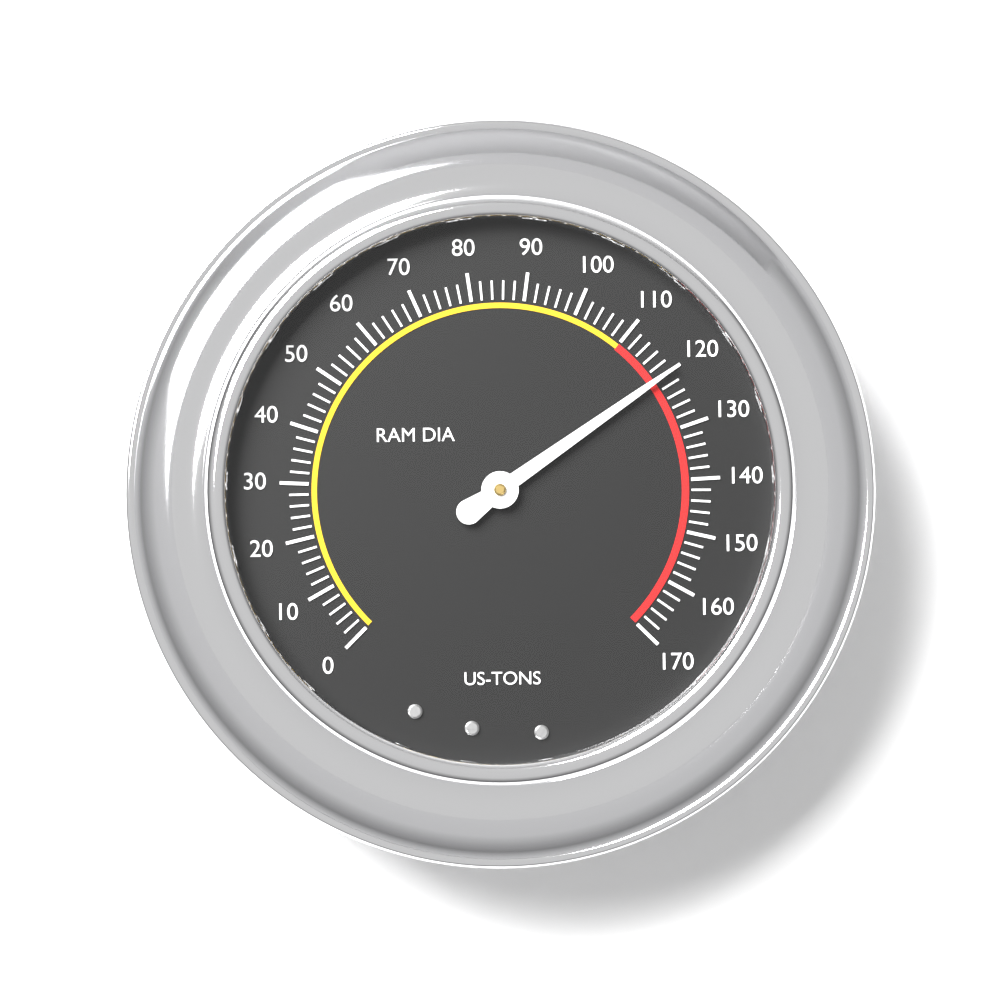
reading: 120 US-TONS
